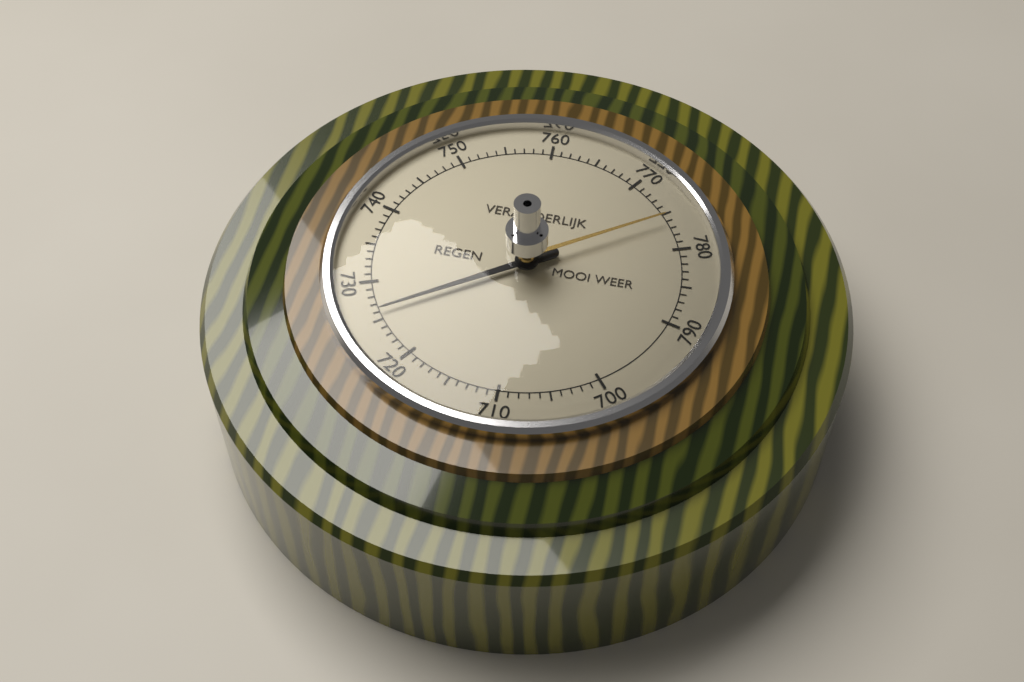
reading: 726 (no unit)
